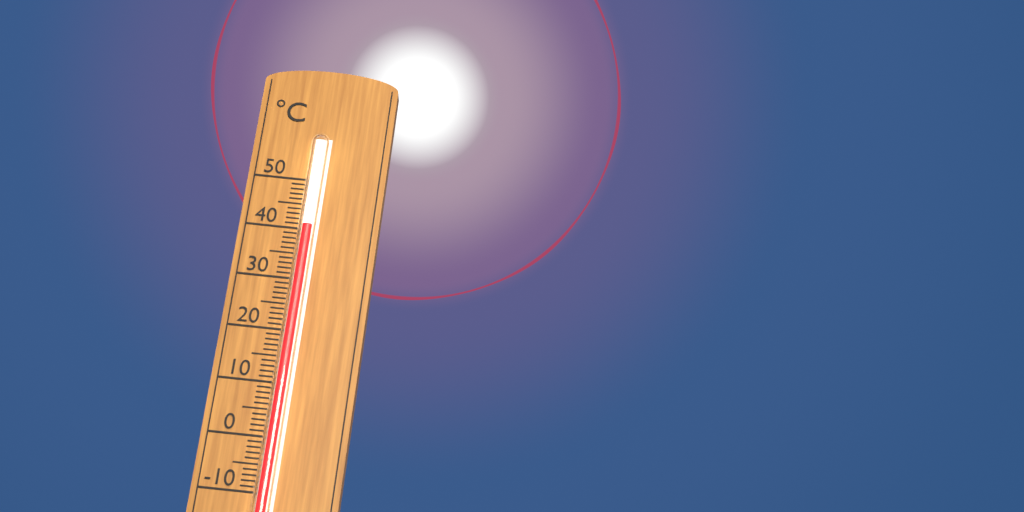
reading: 40 °C
